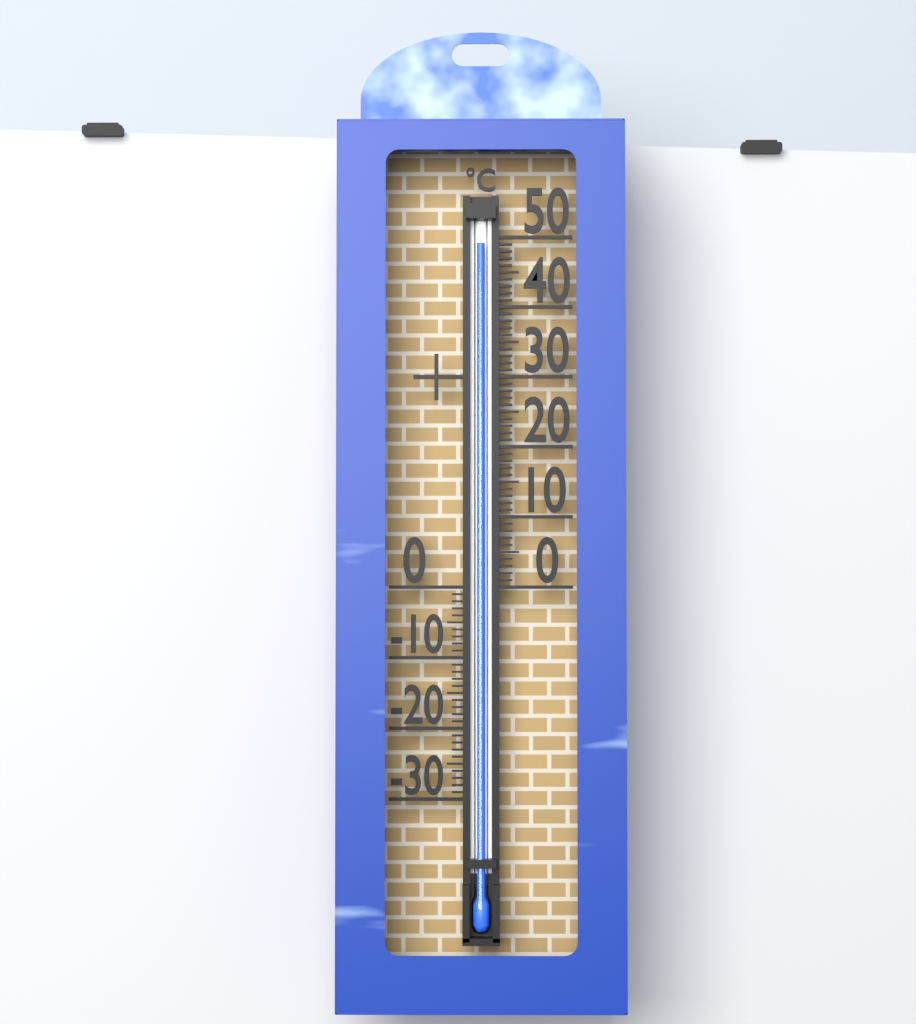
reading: 49 °C
